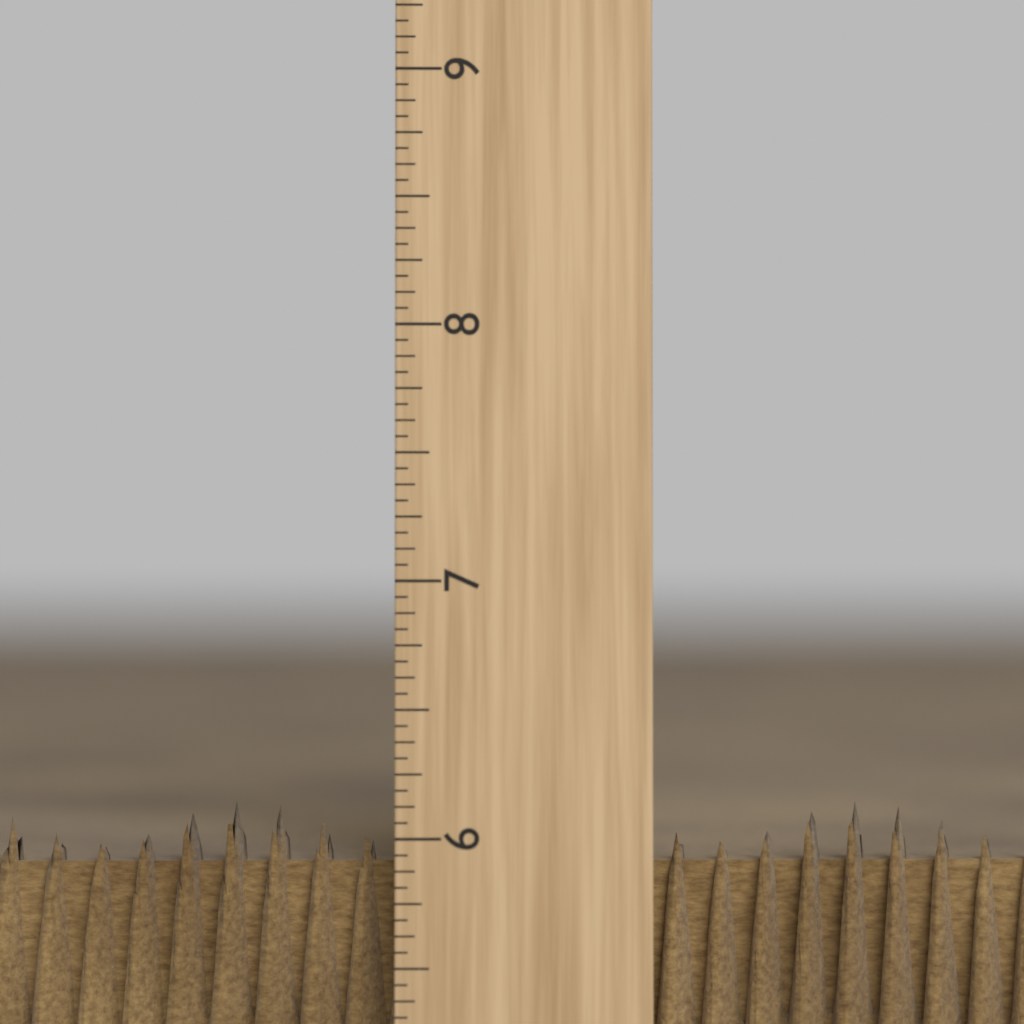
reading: 6.1250 inch
